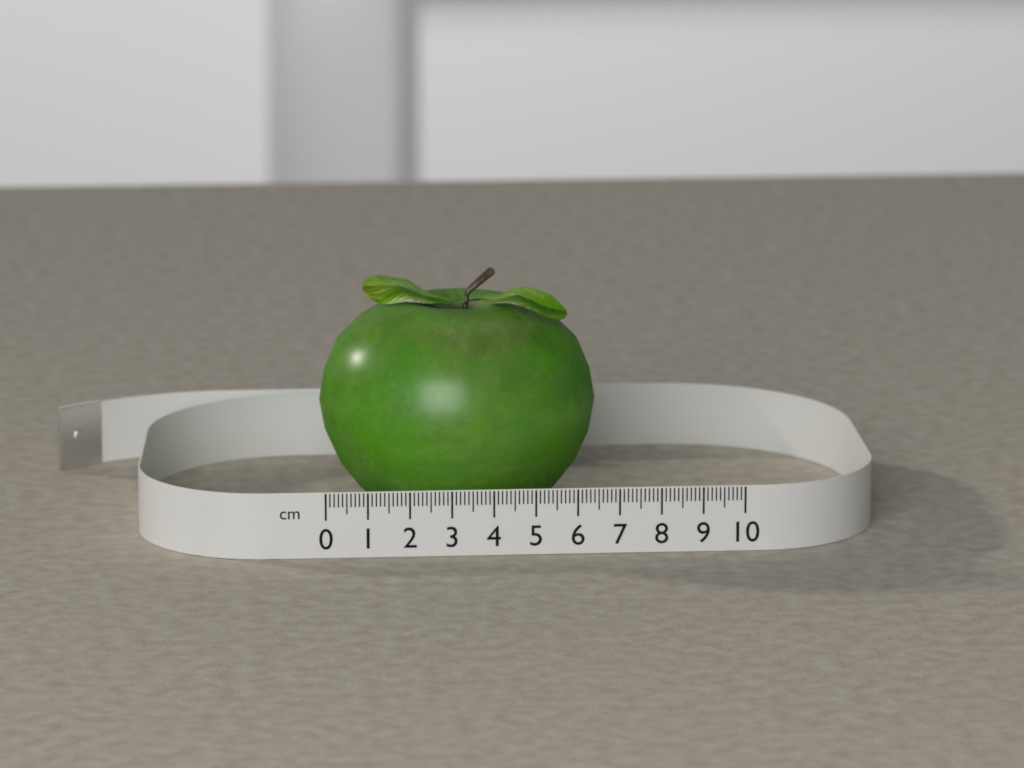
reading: 6.7 cm
